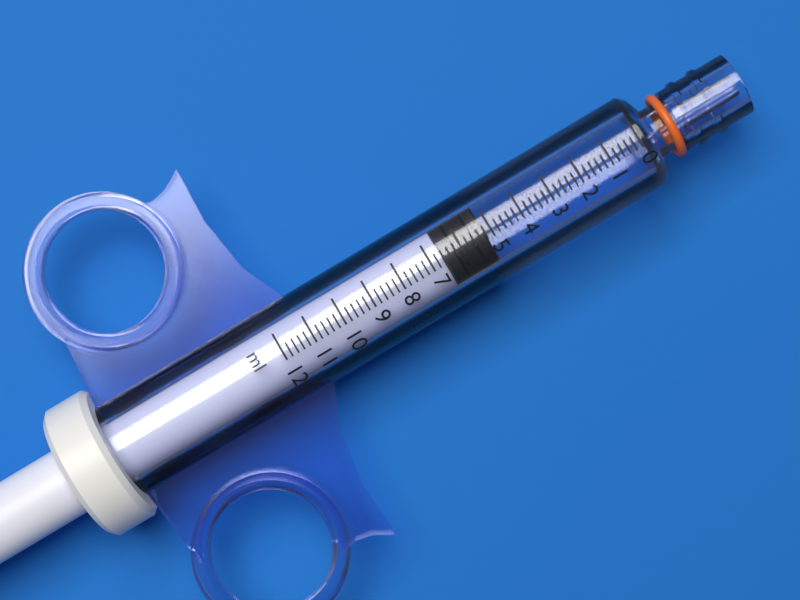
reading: 5.2 ml
